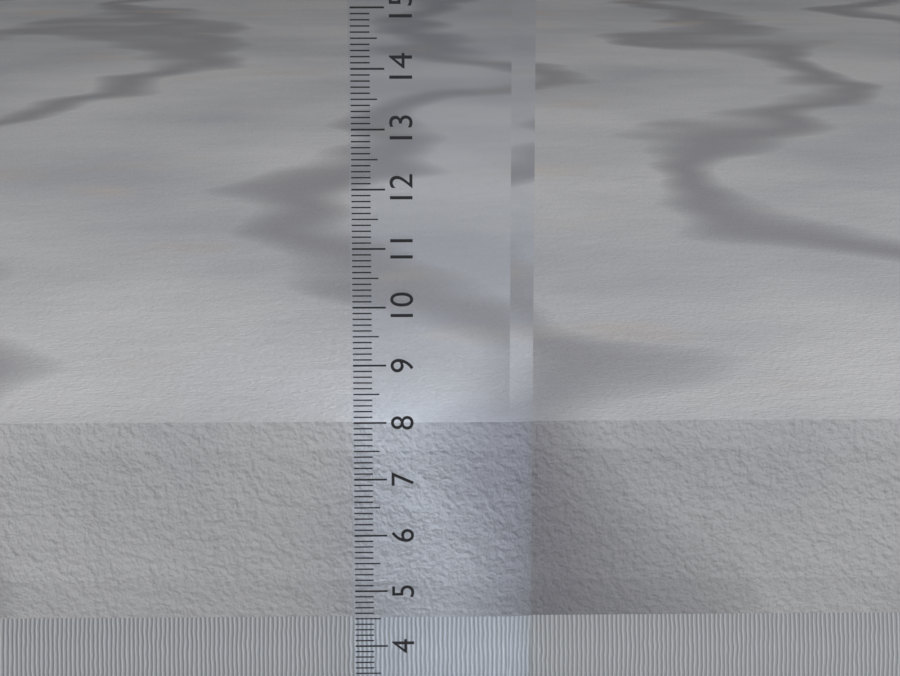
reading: 7.9 cm
